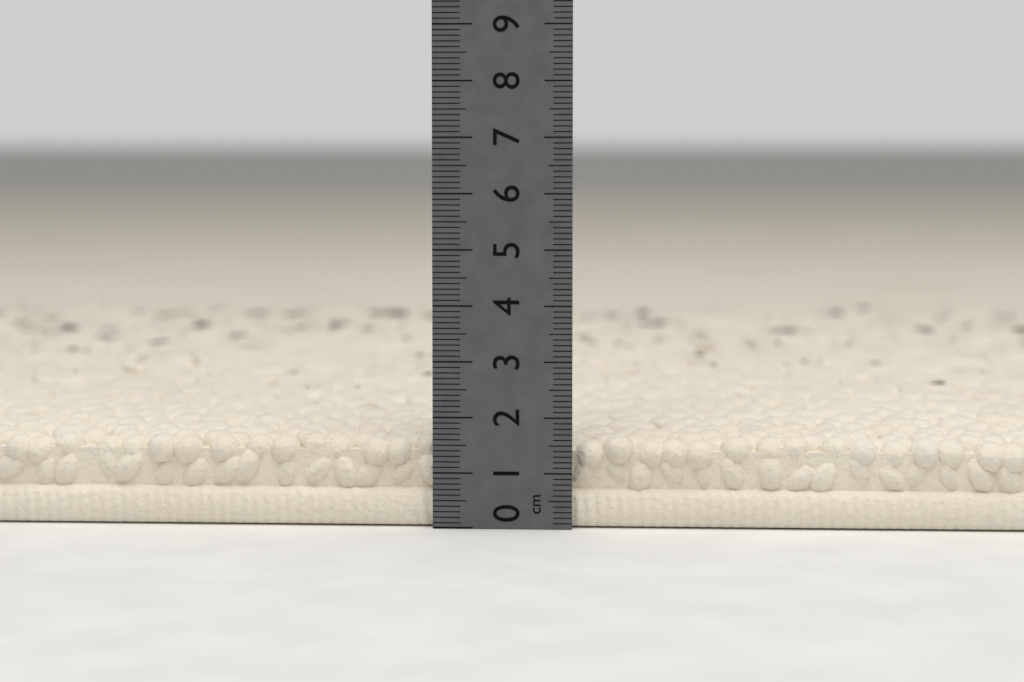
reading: 1.6 cm
